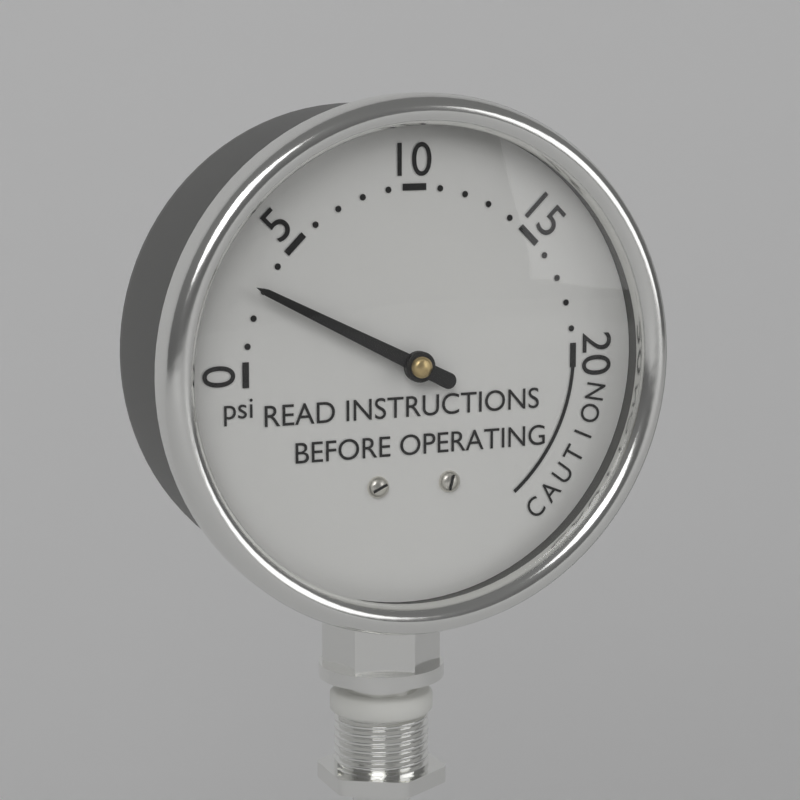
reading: 3 psi
